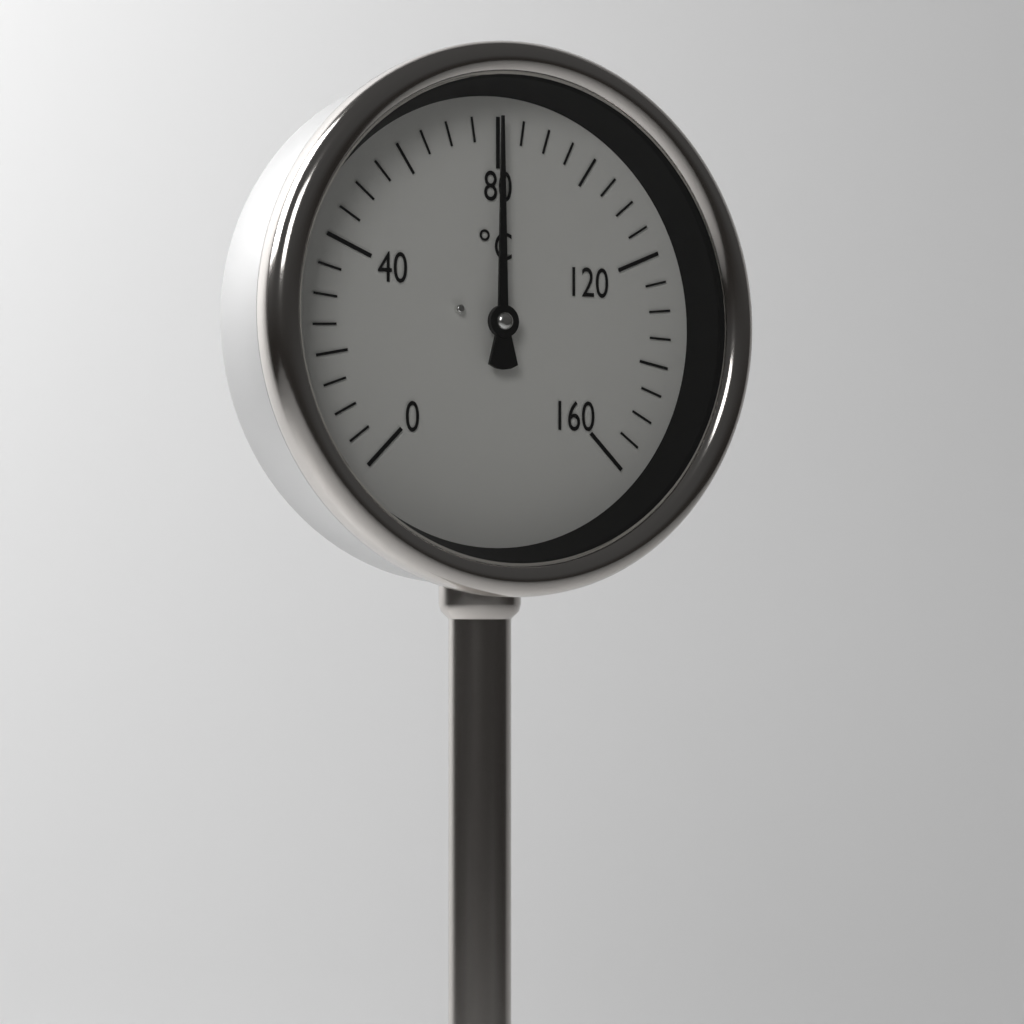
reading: 80 °C
